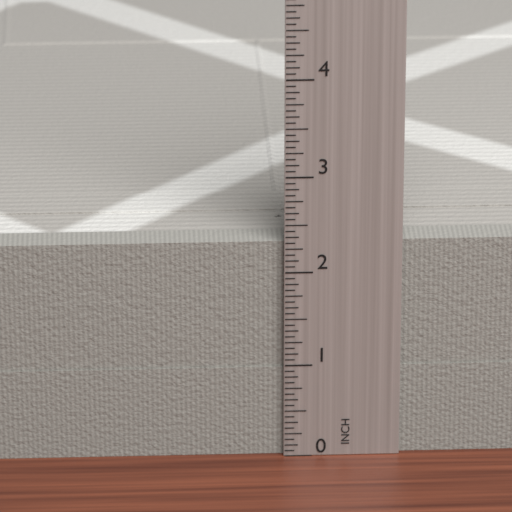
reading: 2.3125 in
